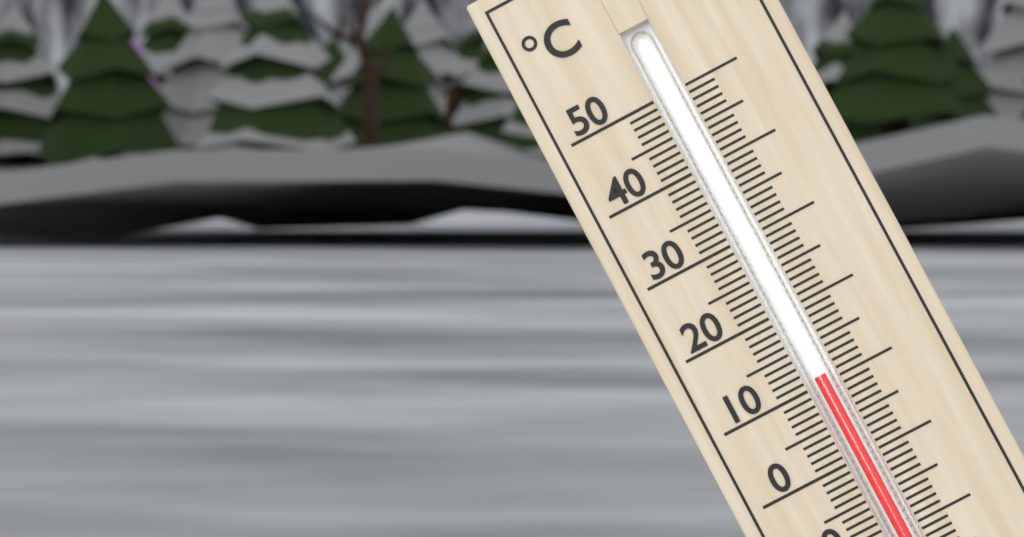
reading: 11 °C
